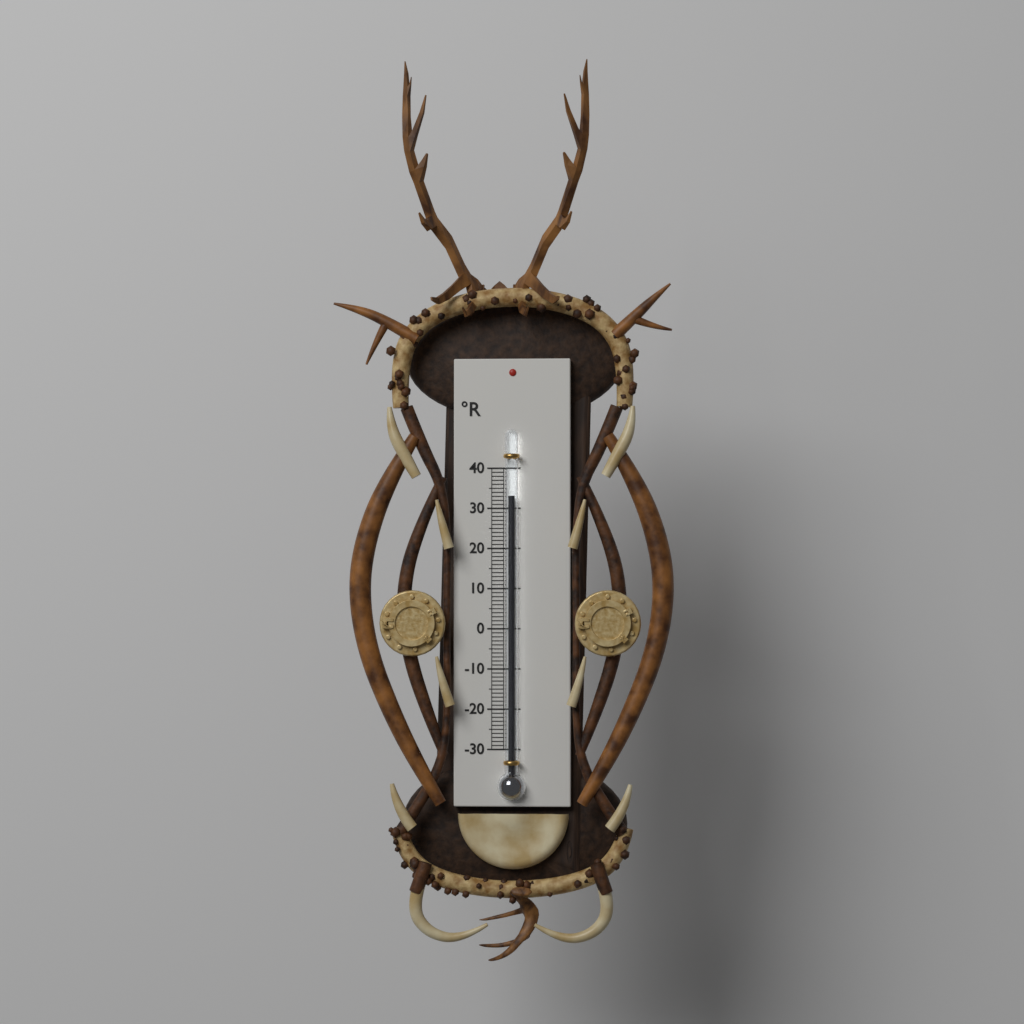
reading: 33 °R
